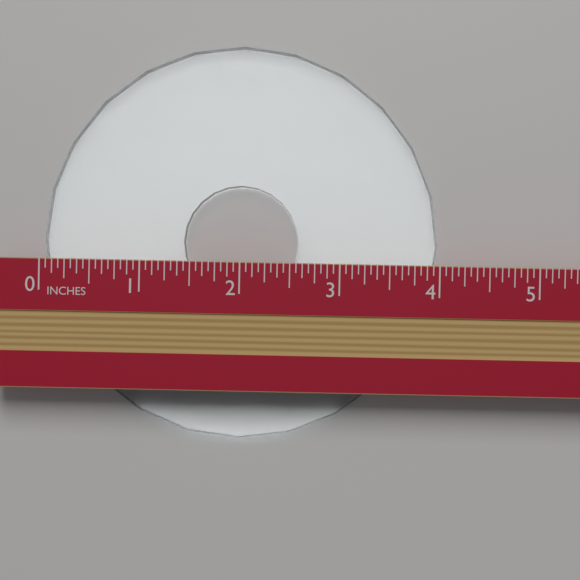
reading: 4.0000 in
